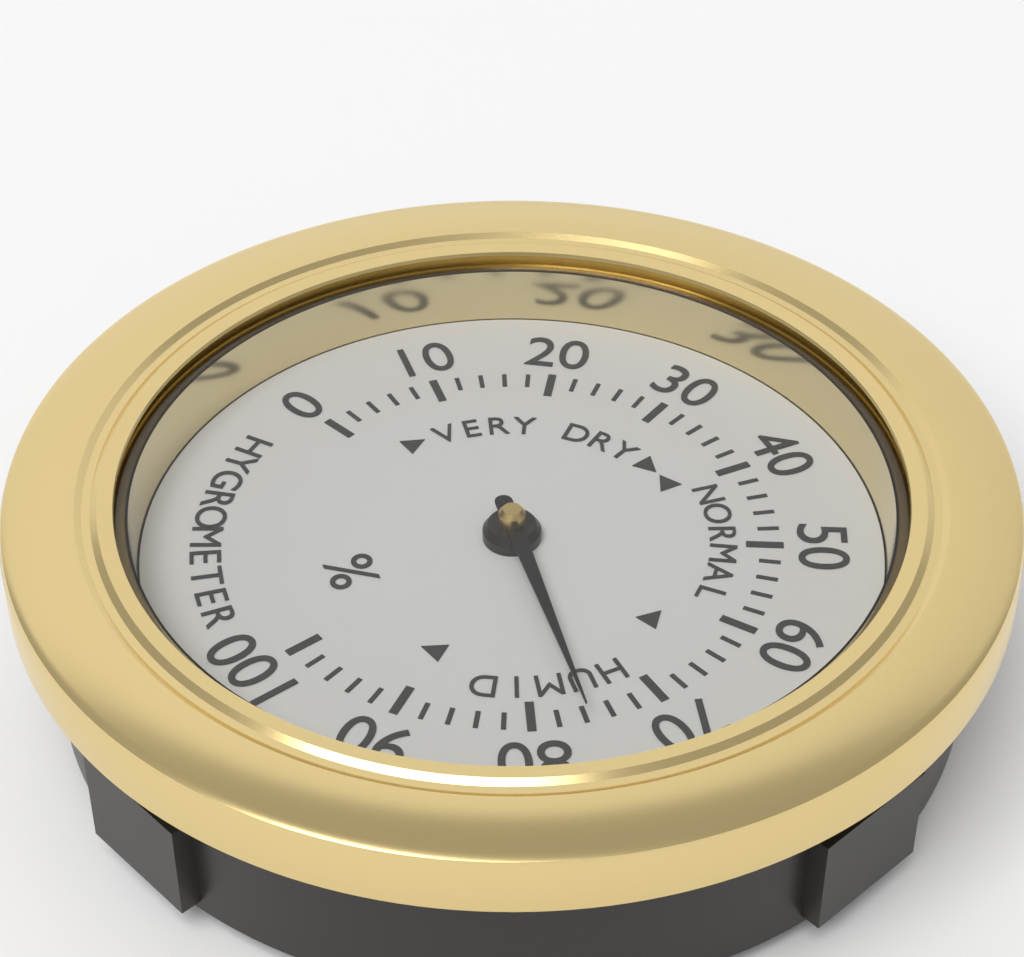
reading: 76 %
